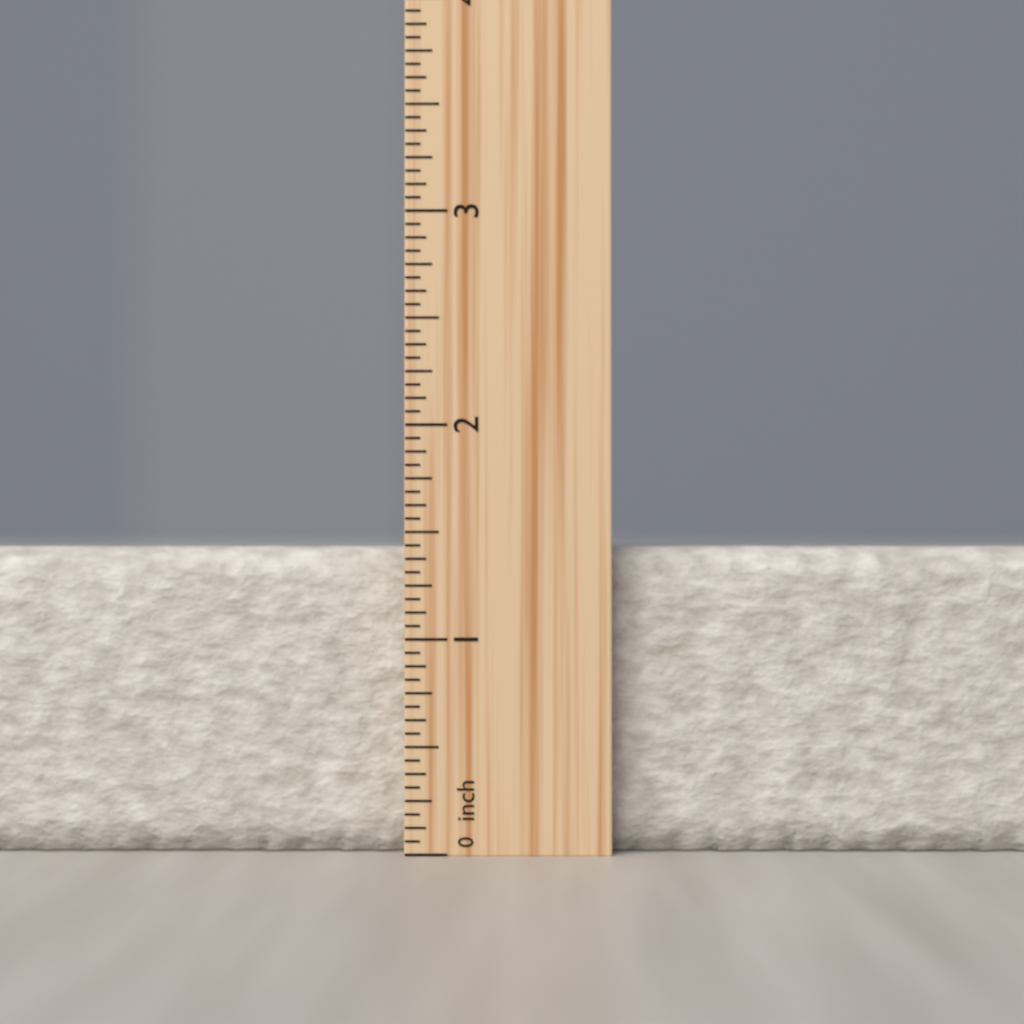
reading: 1.4375 inch
